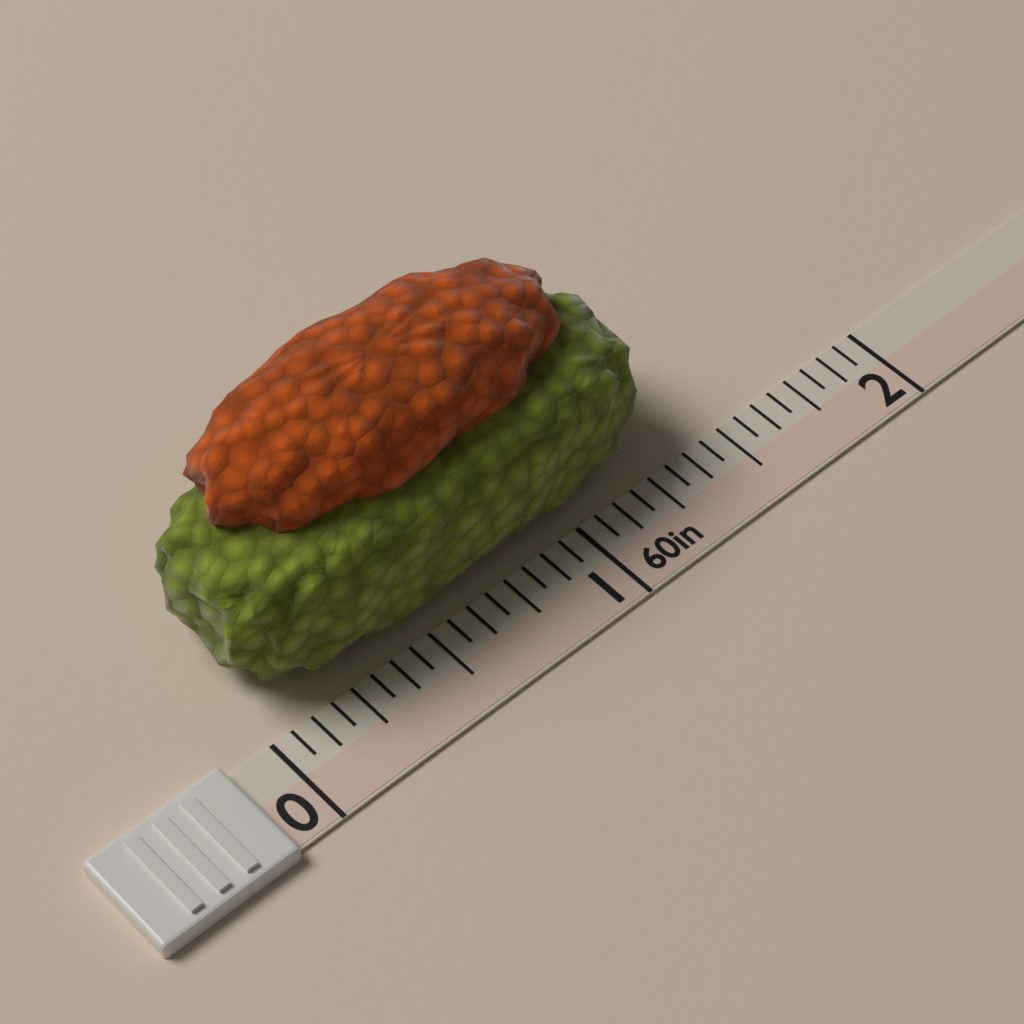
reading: 1.3750 in
